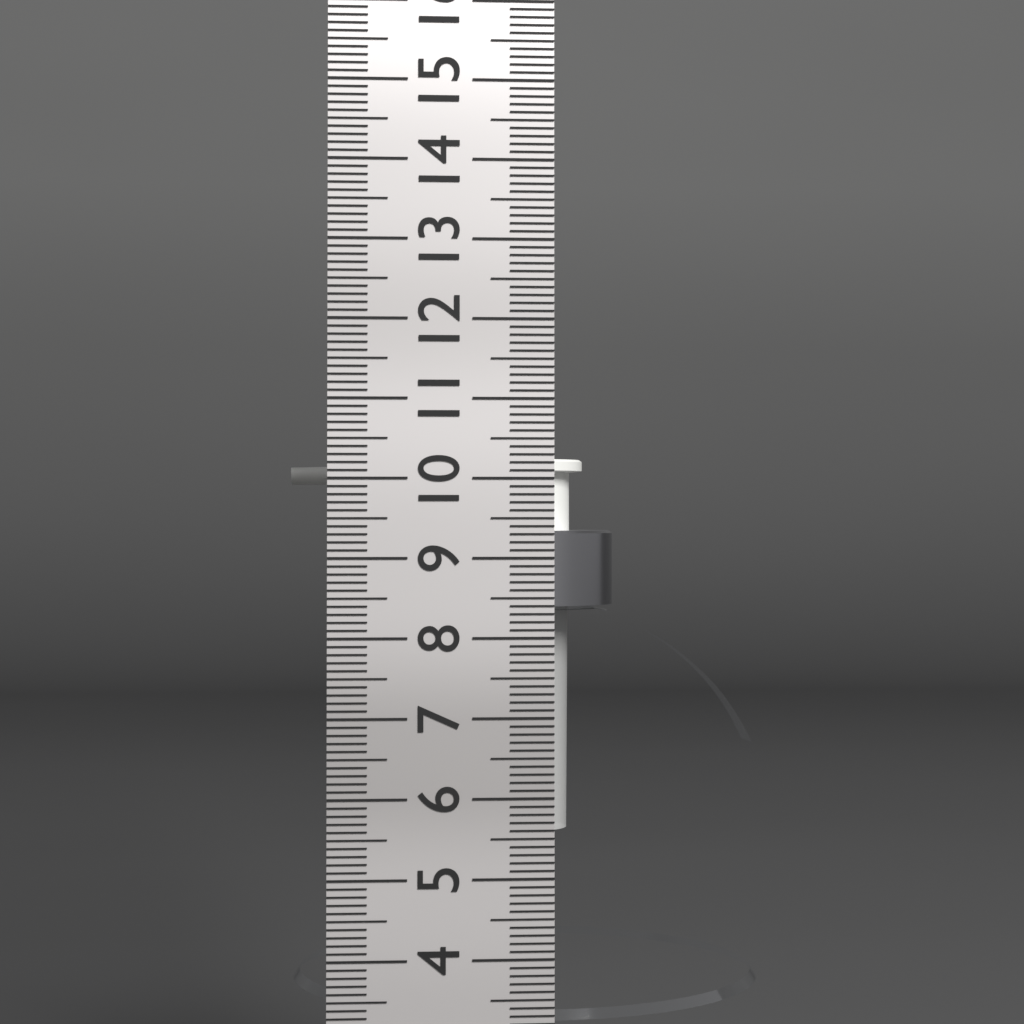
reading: 10.3 cm
